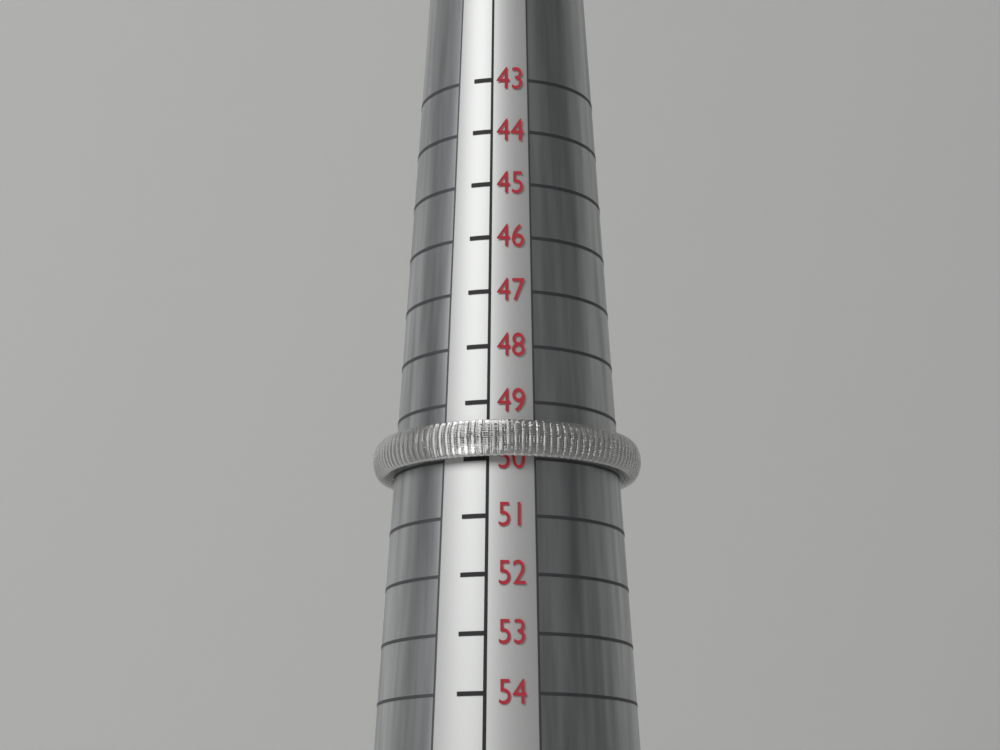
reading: 50 (no unit)
